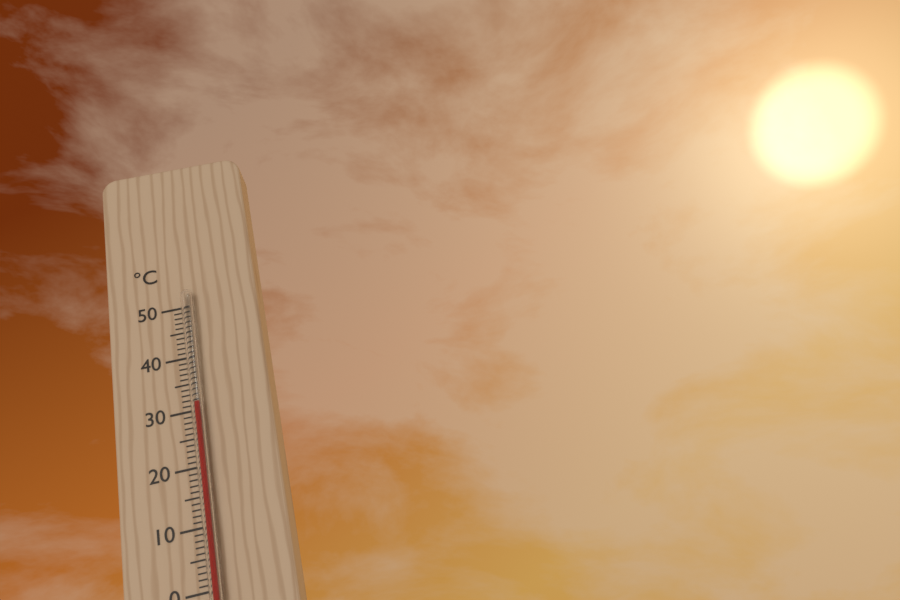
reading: 31 °C
